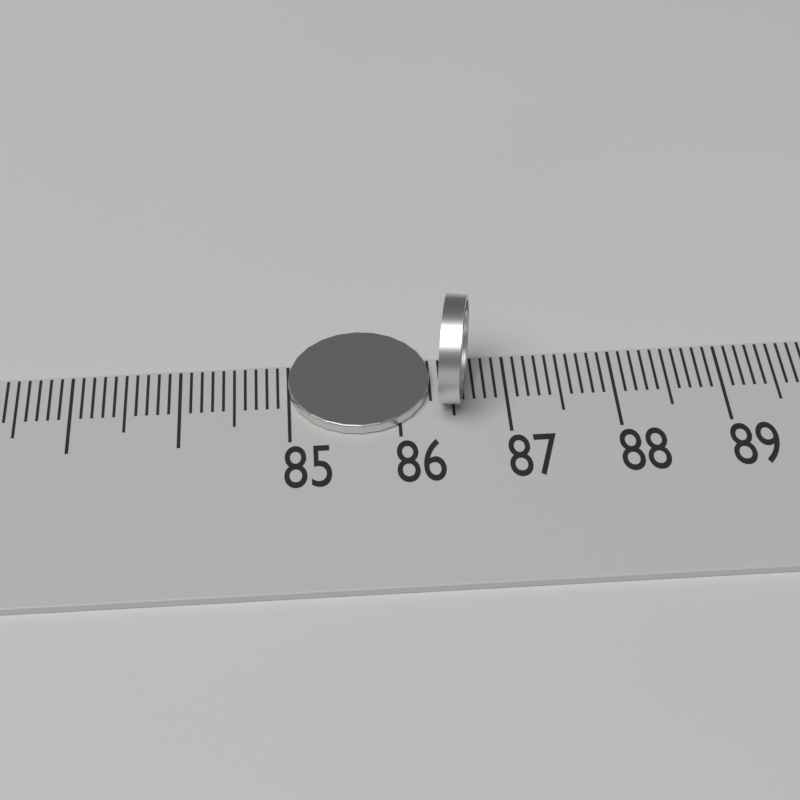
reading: 86.3 (no unit)
